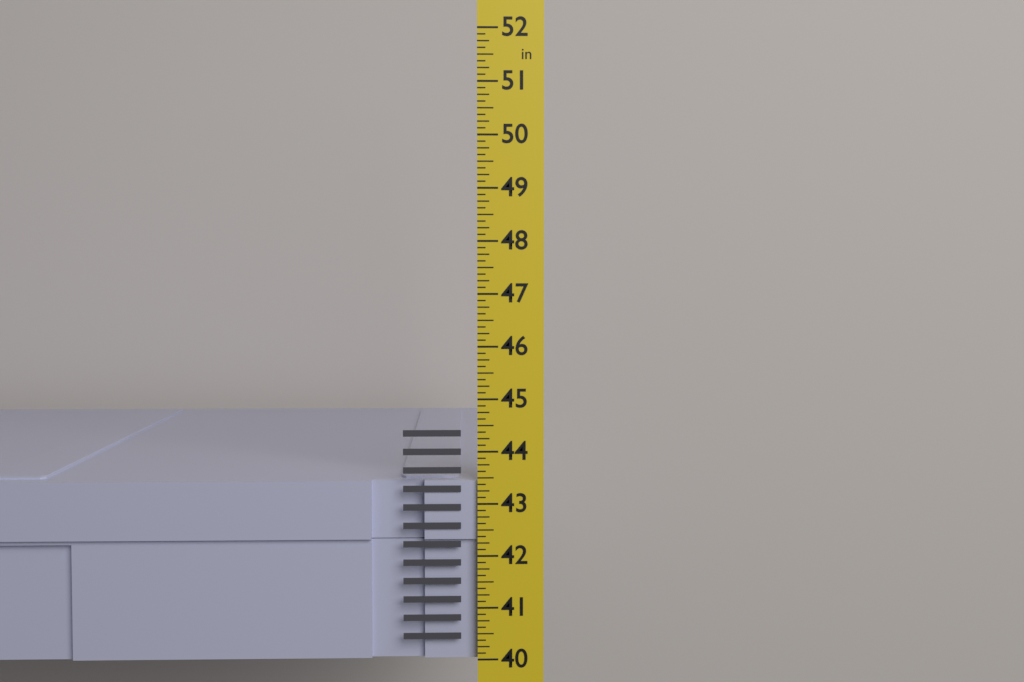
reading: 43.500 in
